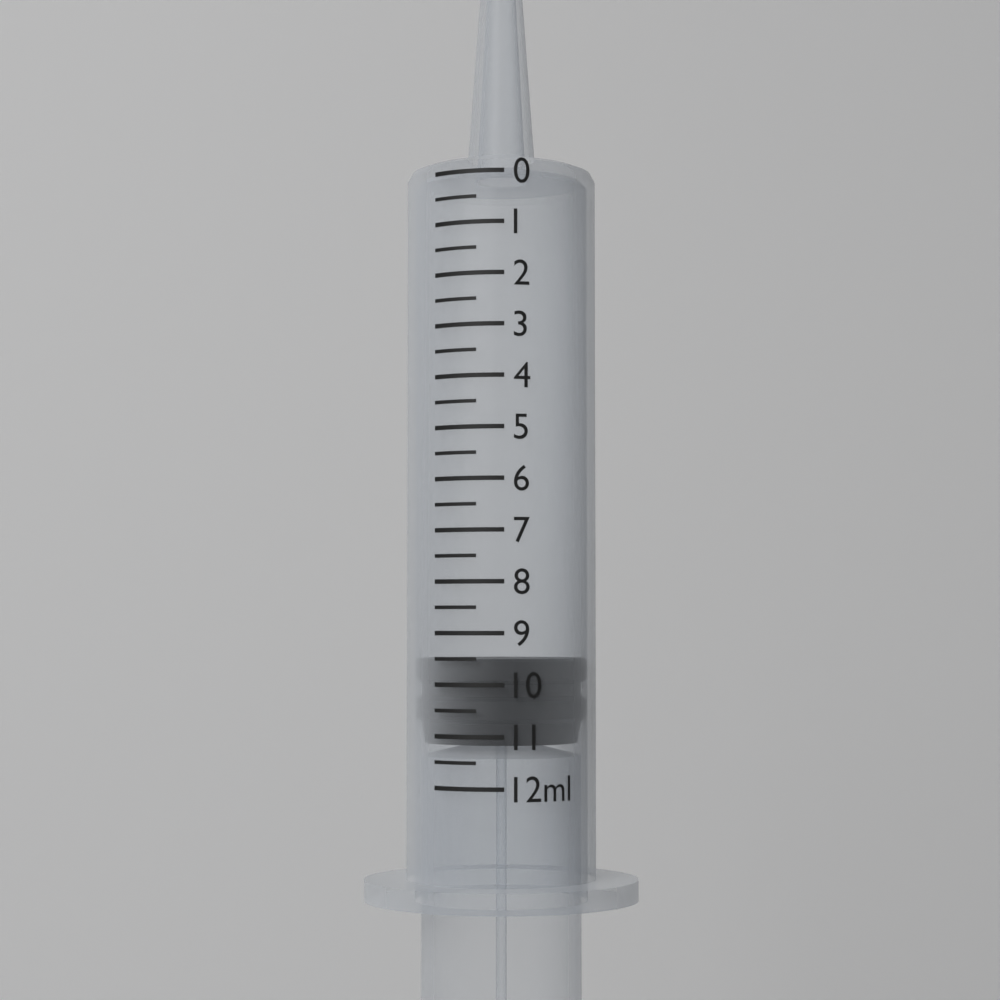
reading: 9.5 ml
